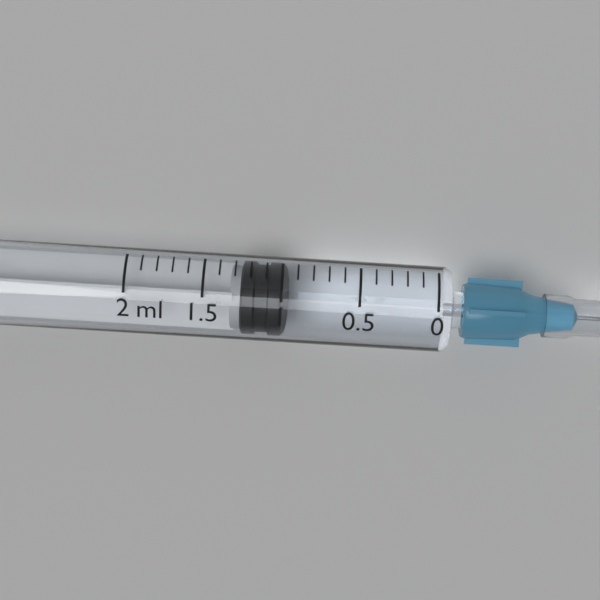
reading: 1.0 ml
